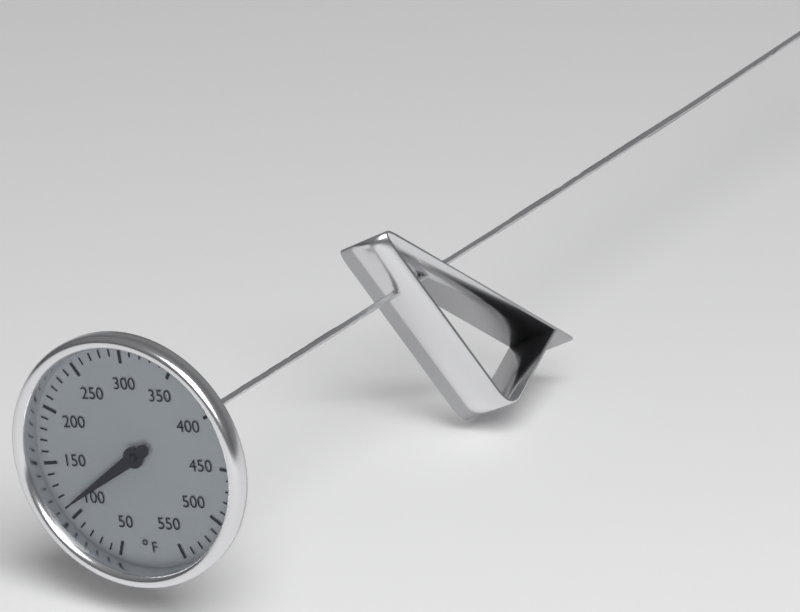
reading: 110 °F
